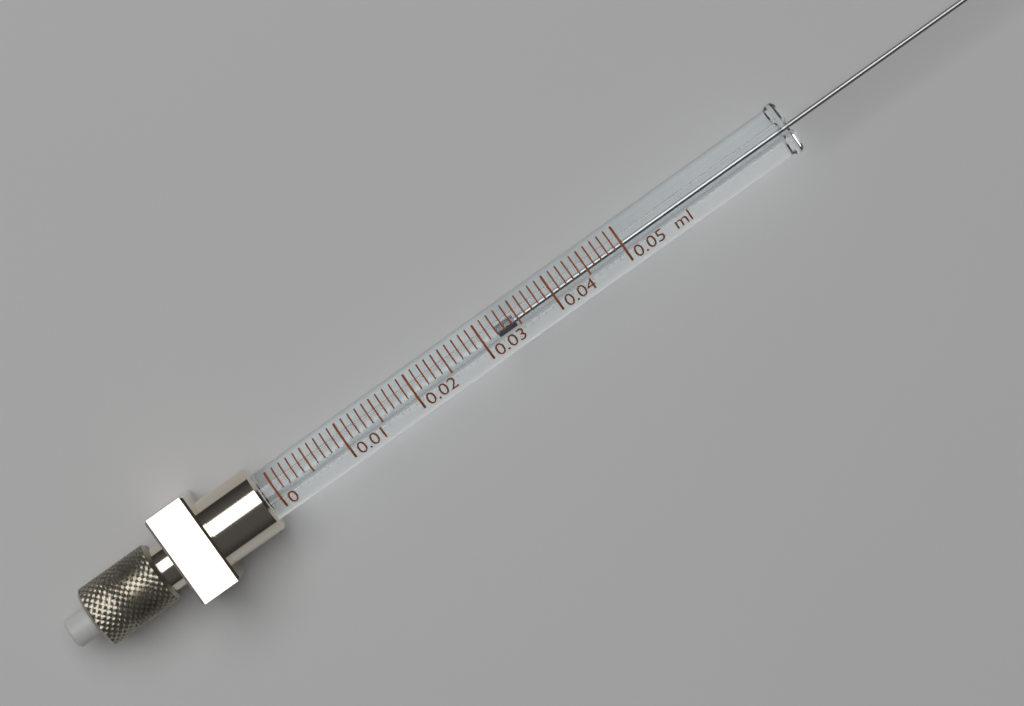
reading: 0.032 ml
